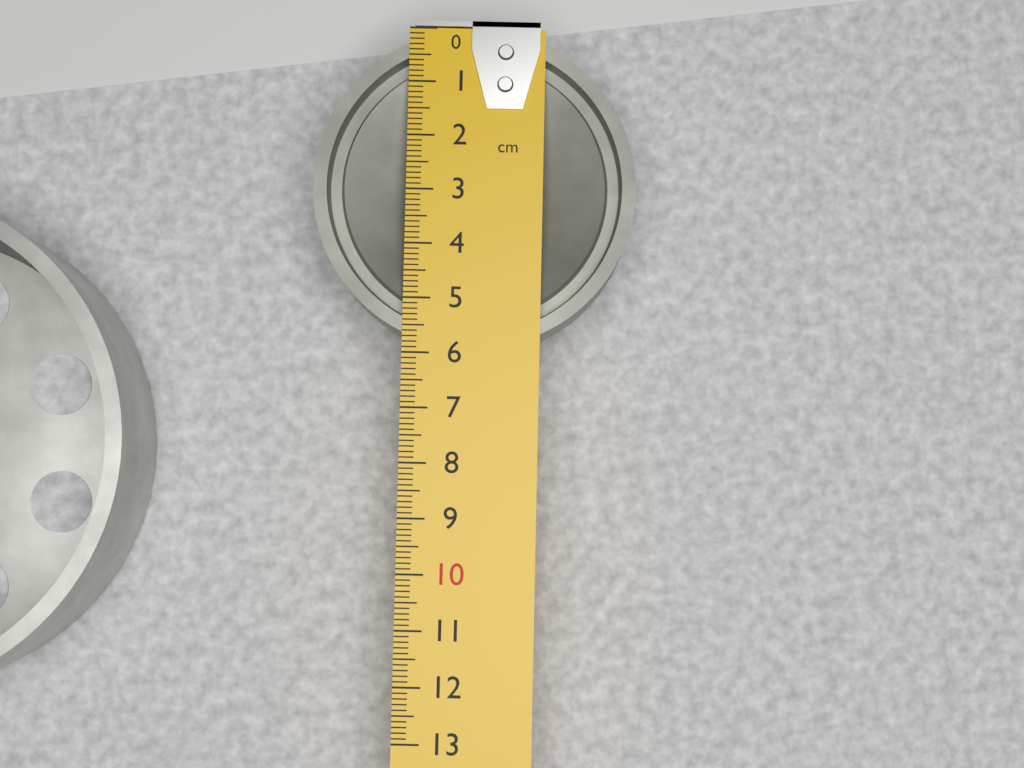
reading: 5.9 cm
